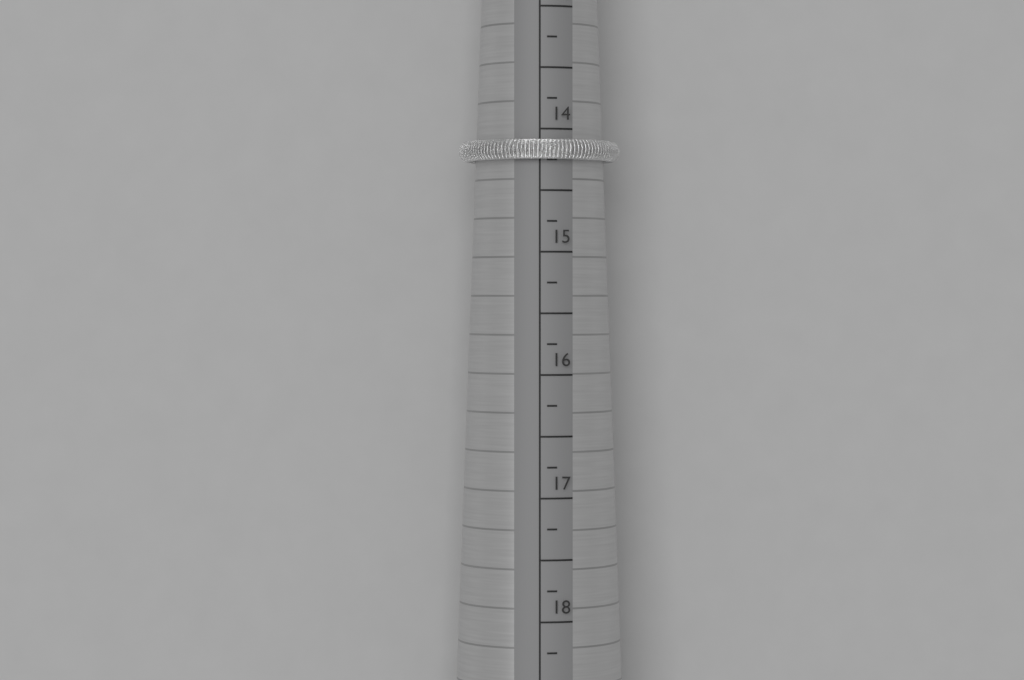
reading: 14.25 mm
